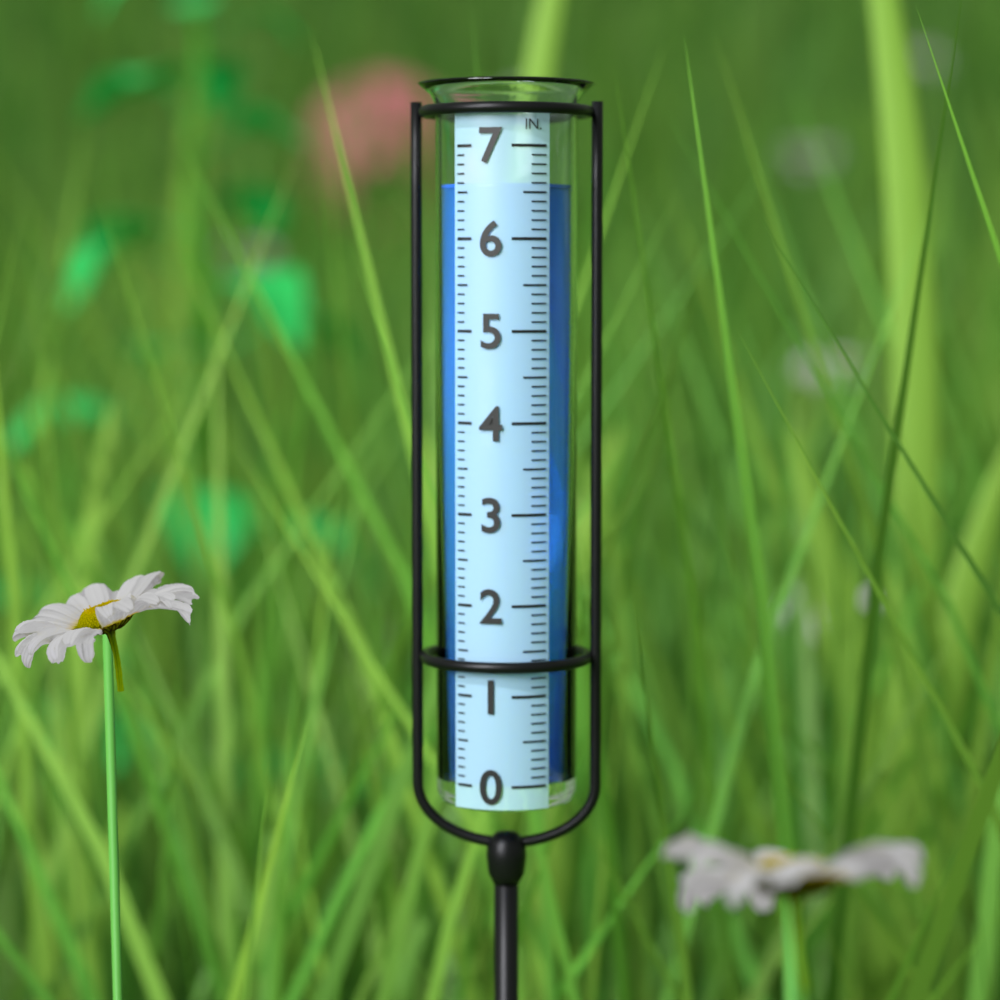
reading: 6.6 in
